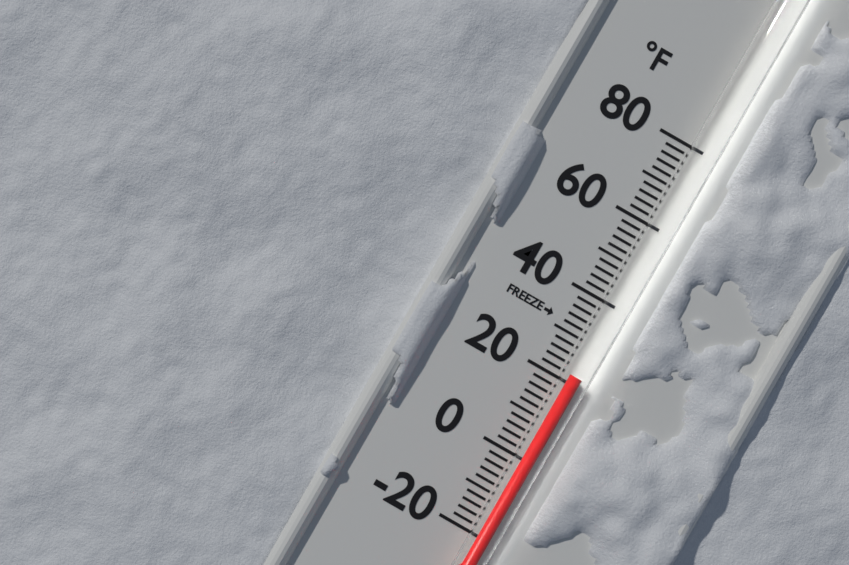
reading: 22 °F
